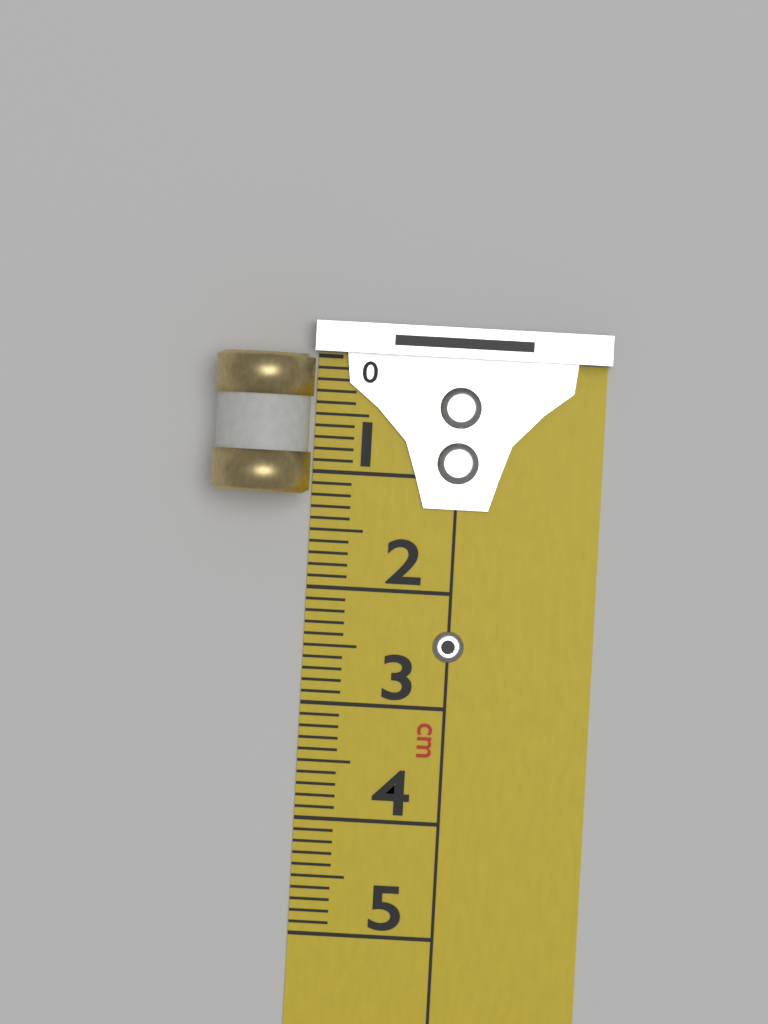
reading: 1.2 cm
